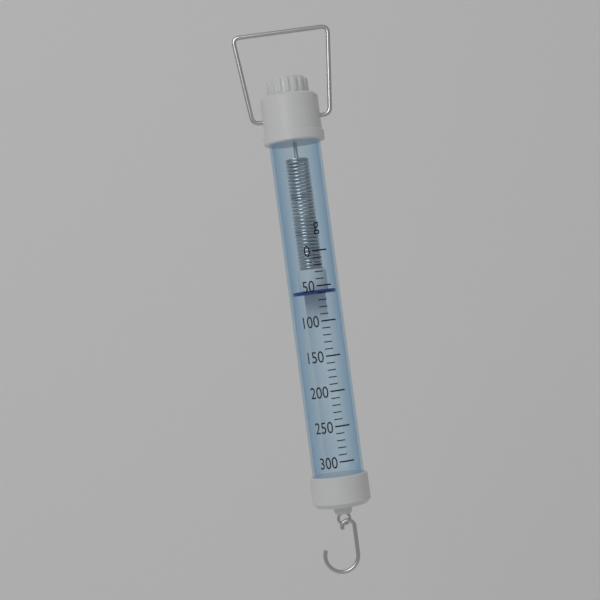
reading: 60 g
